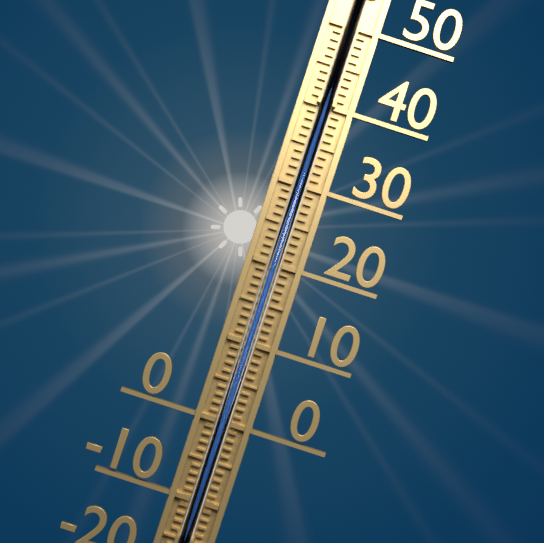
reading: 42 °C
